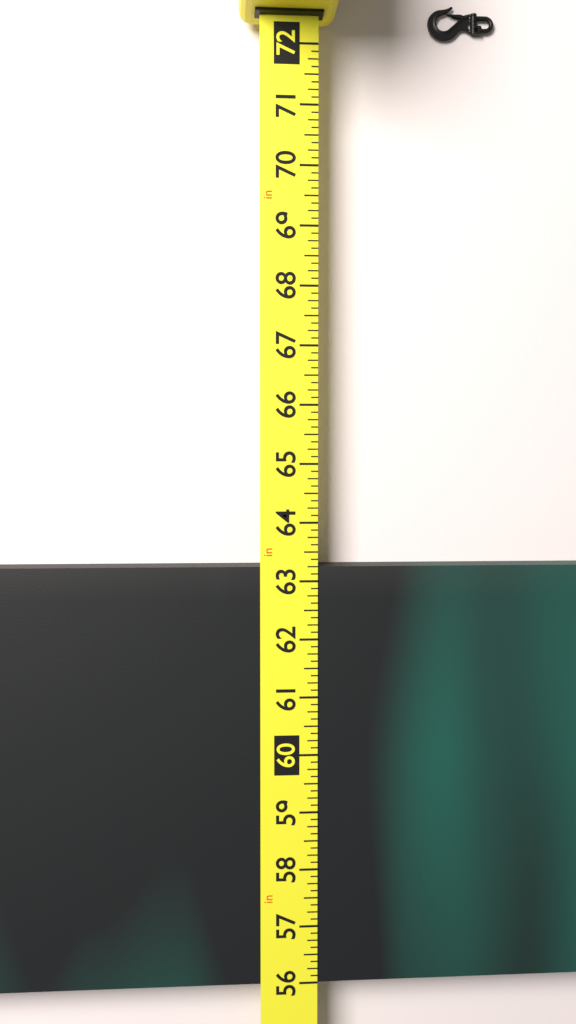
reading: 63.250 in
